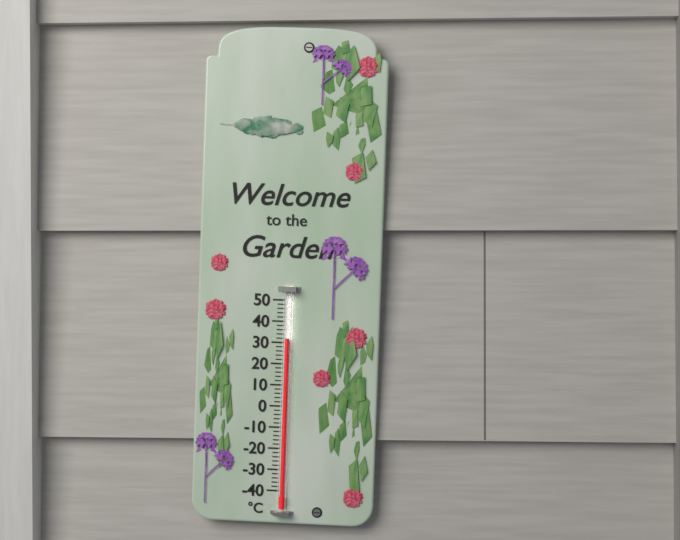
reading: 32 °C
